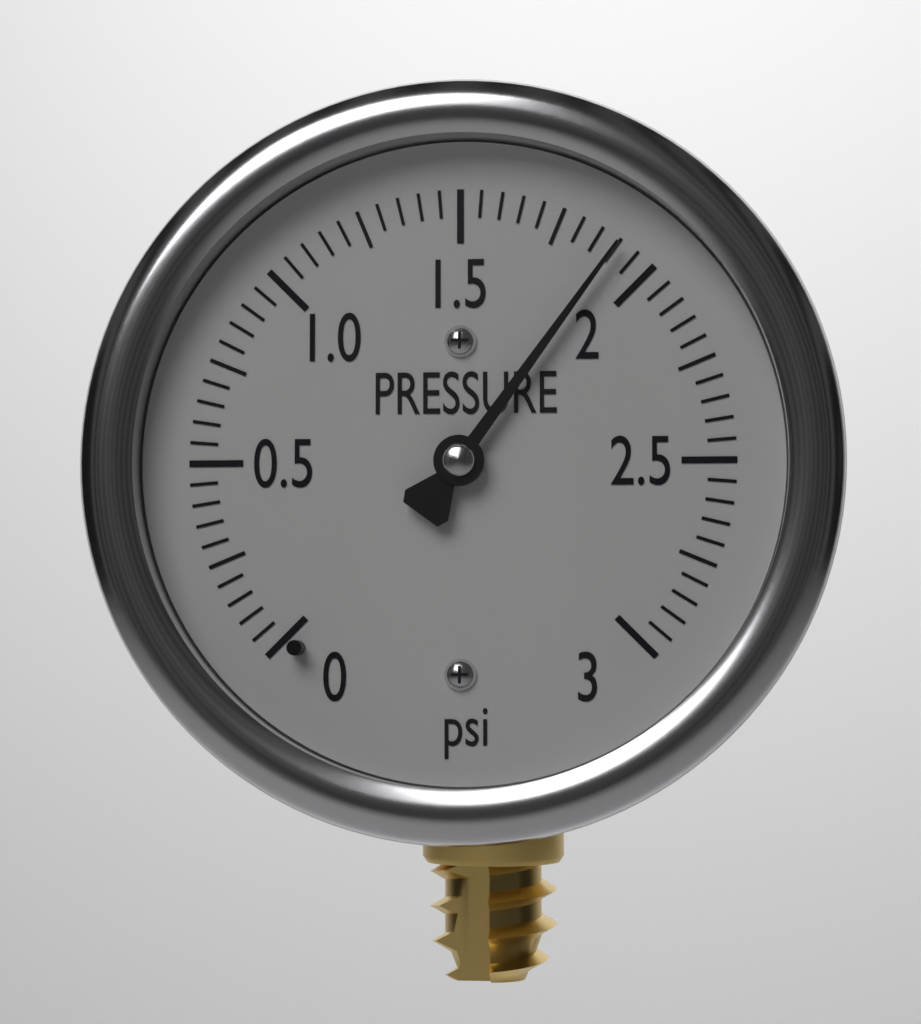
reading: 1.90 psi
